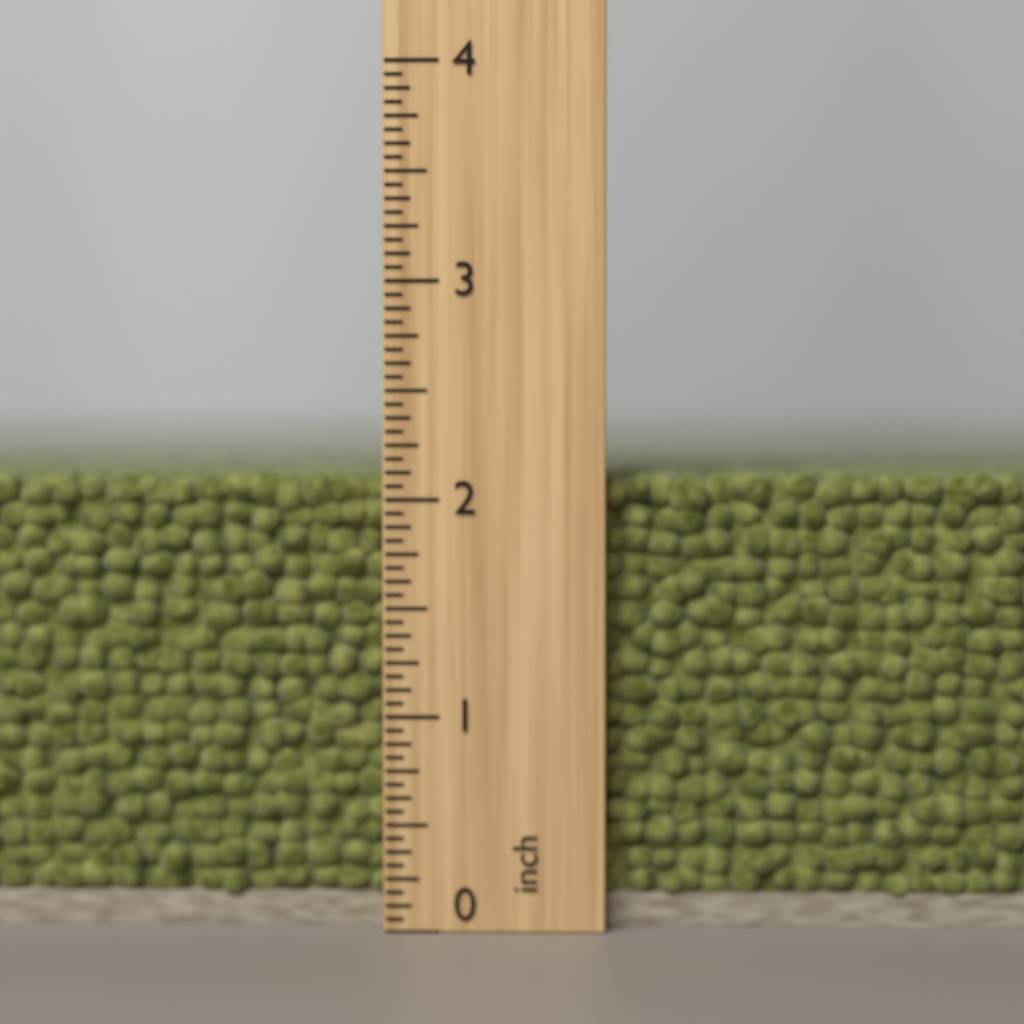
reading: 2.1250 inch
